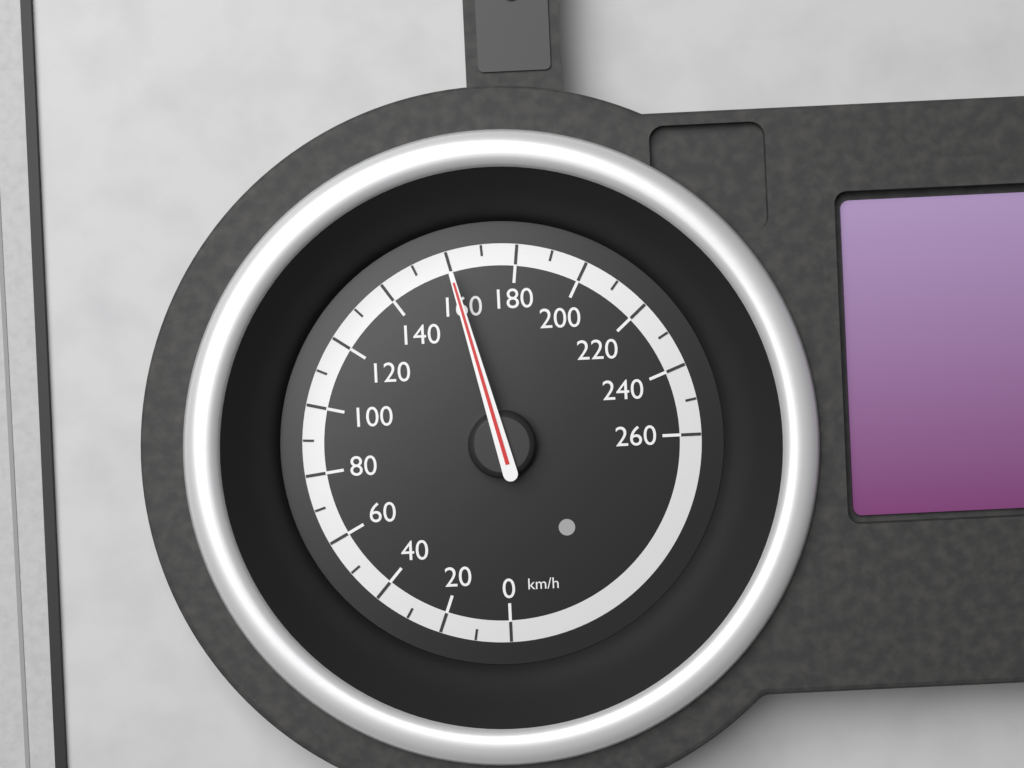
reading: 160 km/h
